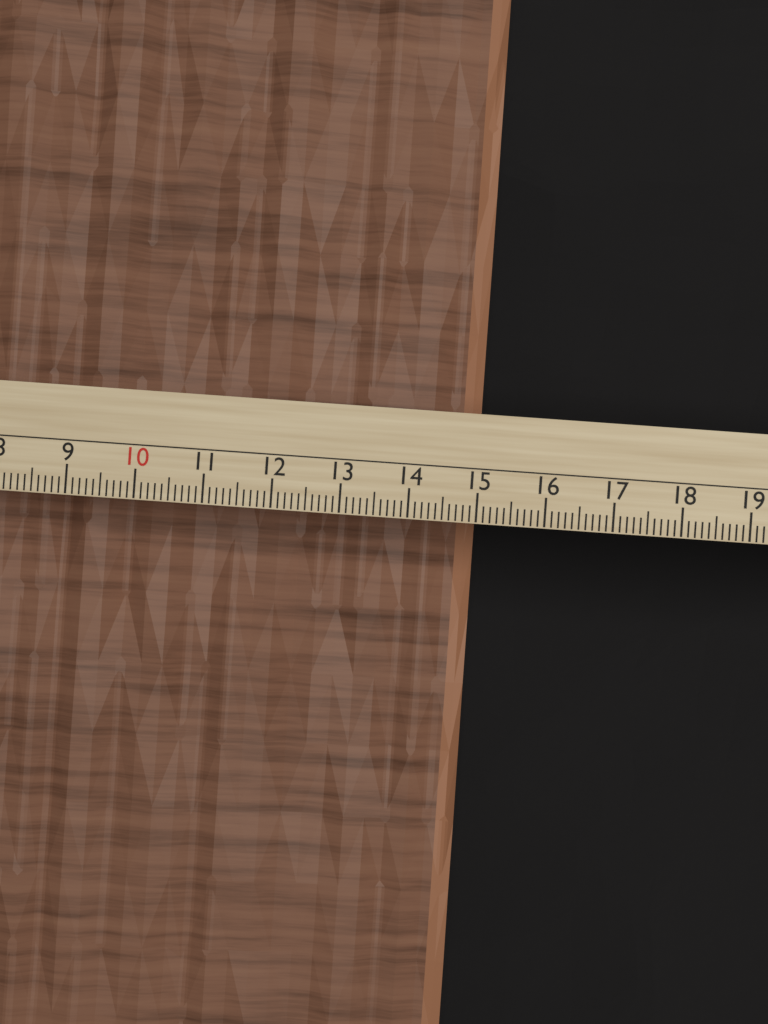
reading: 15.1 cm
